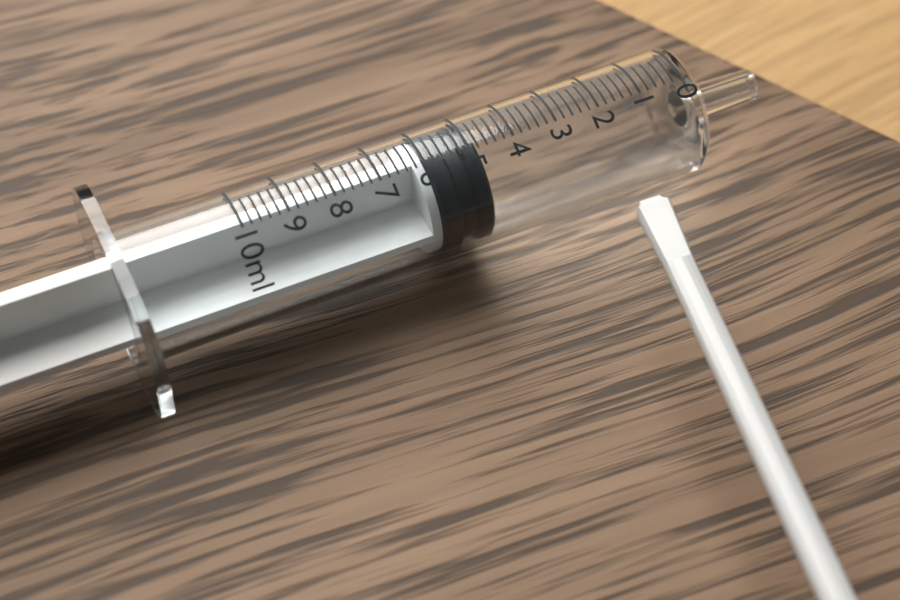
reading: 4.8 ml
